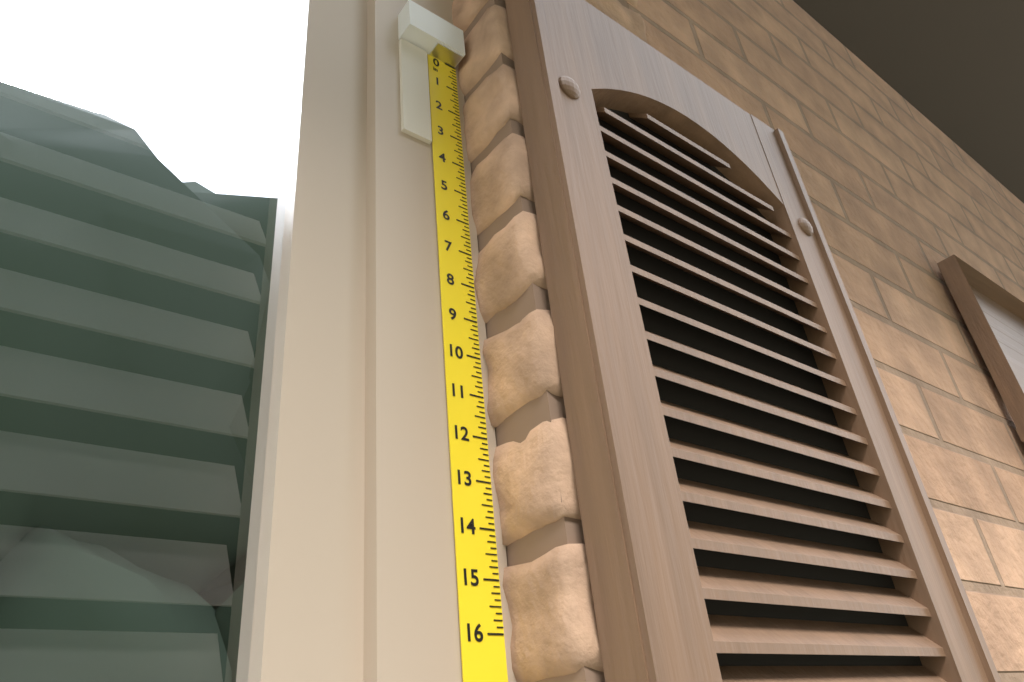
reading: 3.625 in
